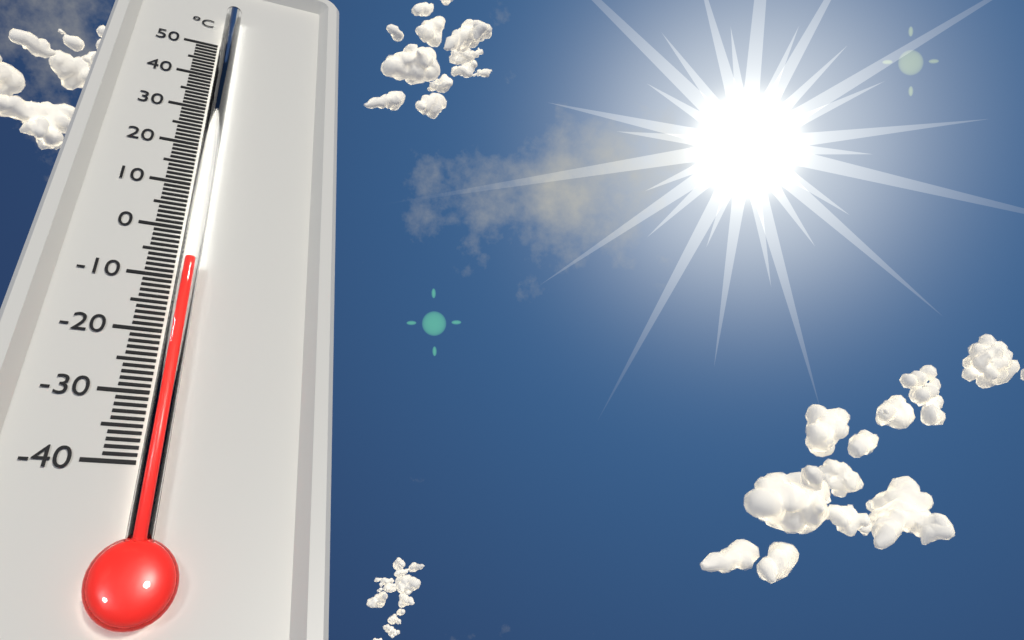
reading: -8 °C
